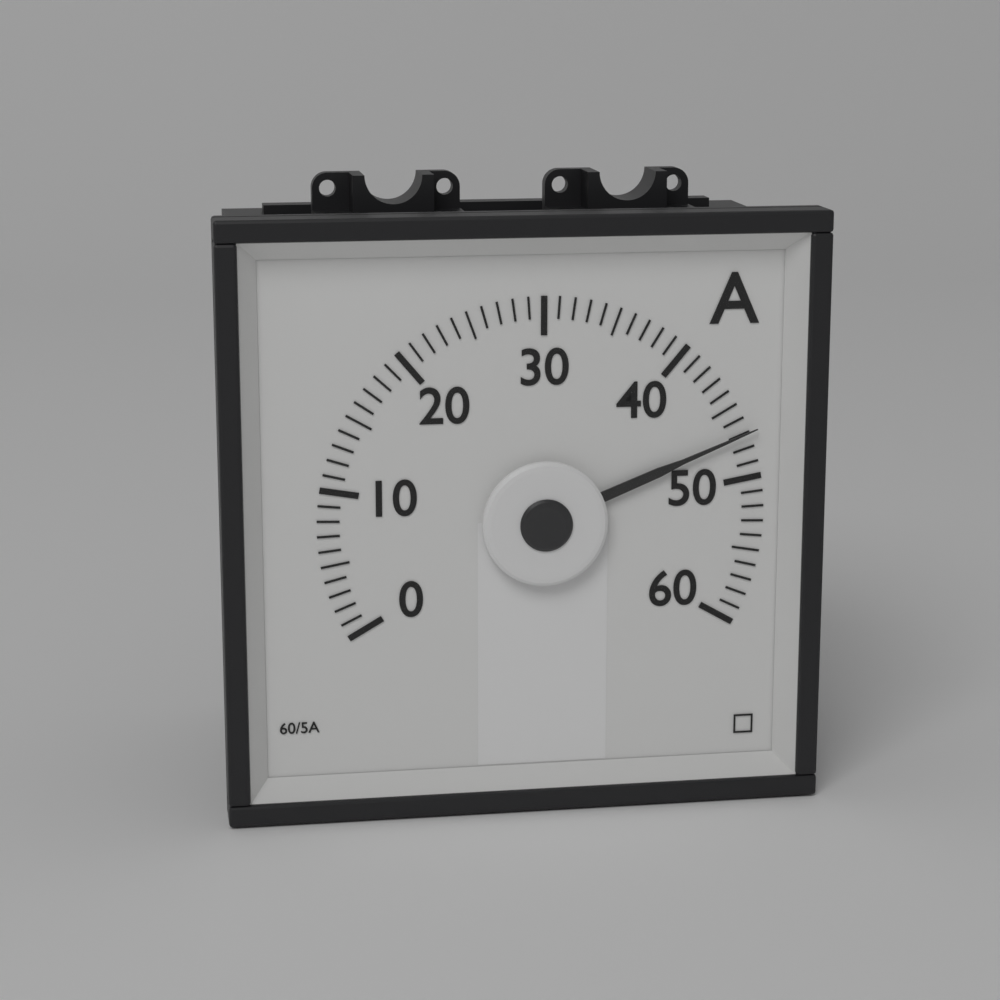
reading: 47 A
